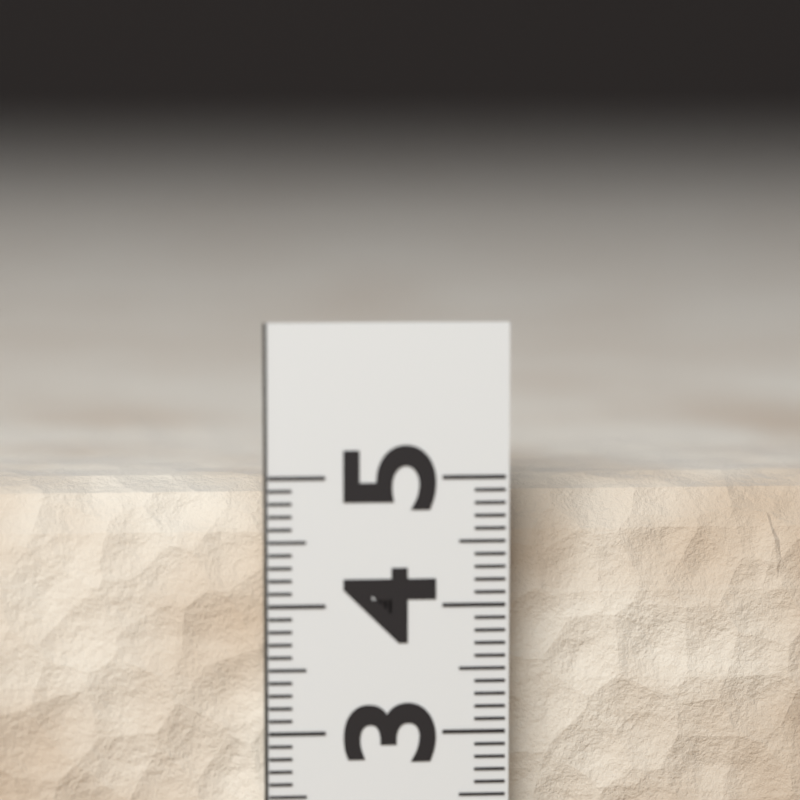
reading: 4.9 (no unit)
